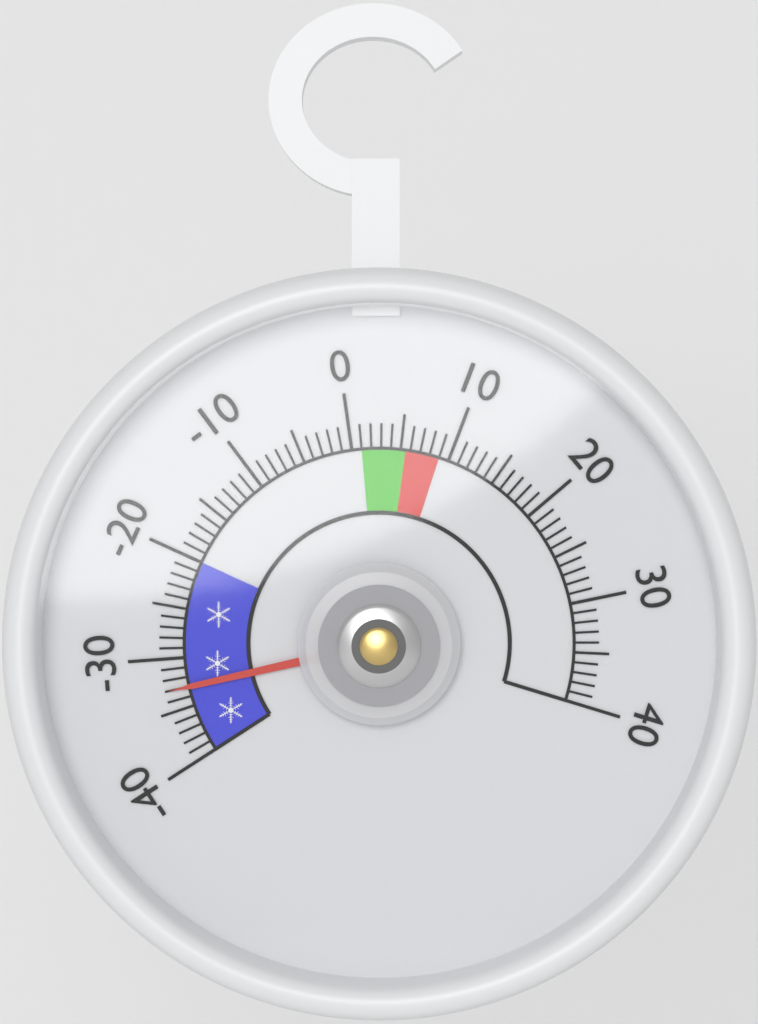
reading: -33 (no unit)
